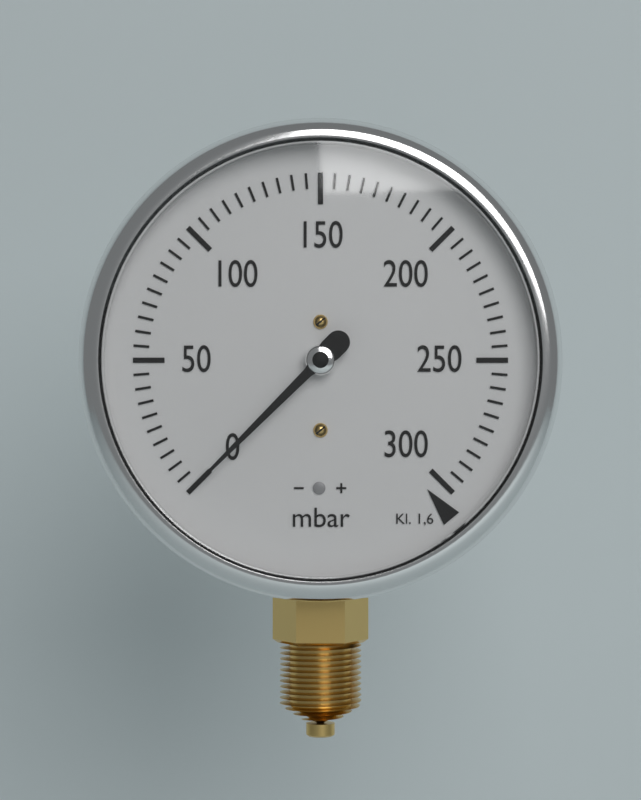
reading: 0 mbar
